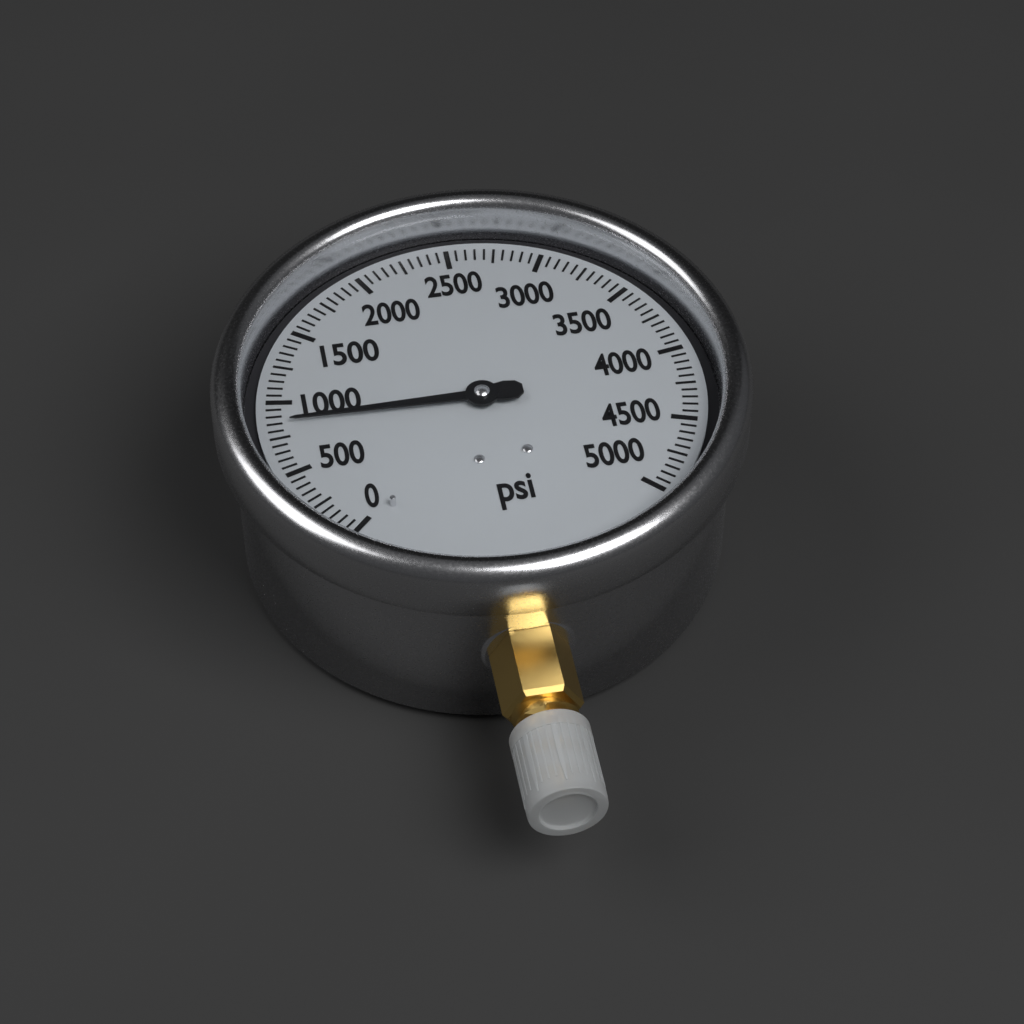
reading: 850 psi
